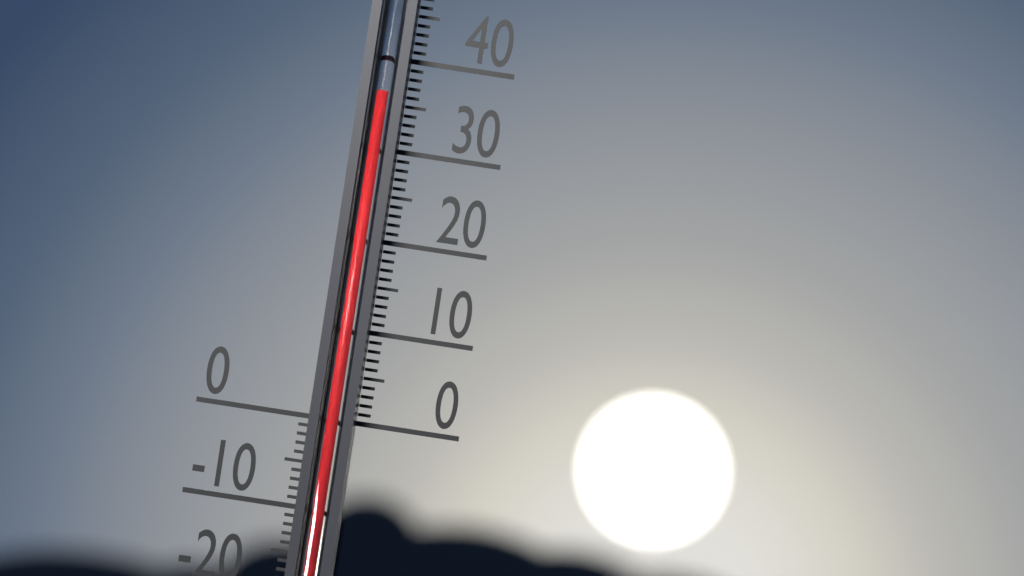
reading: 36 °C
